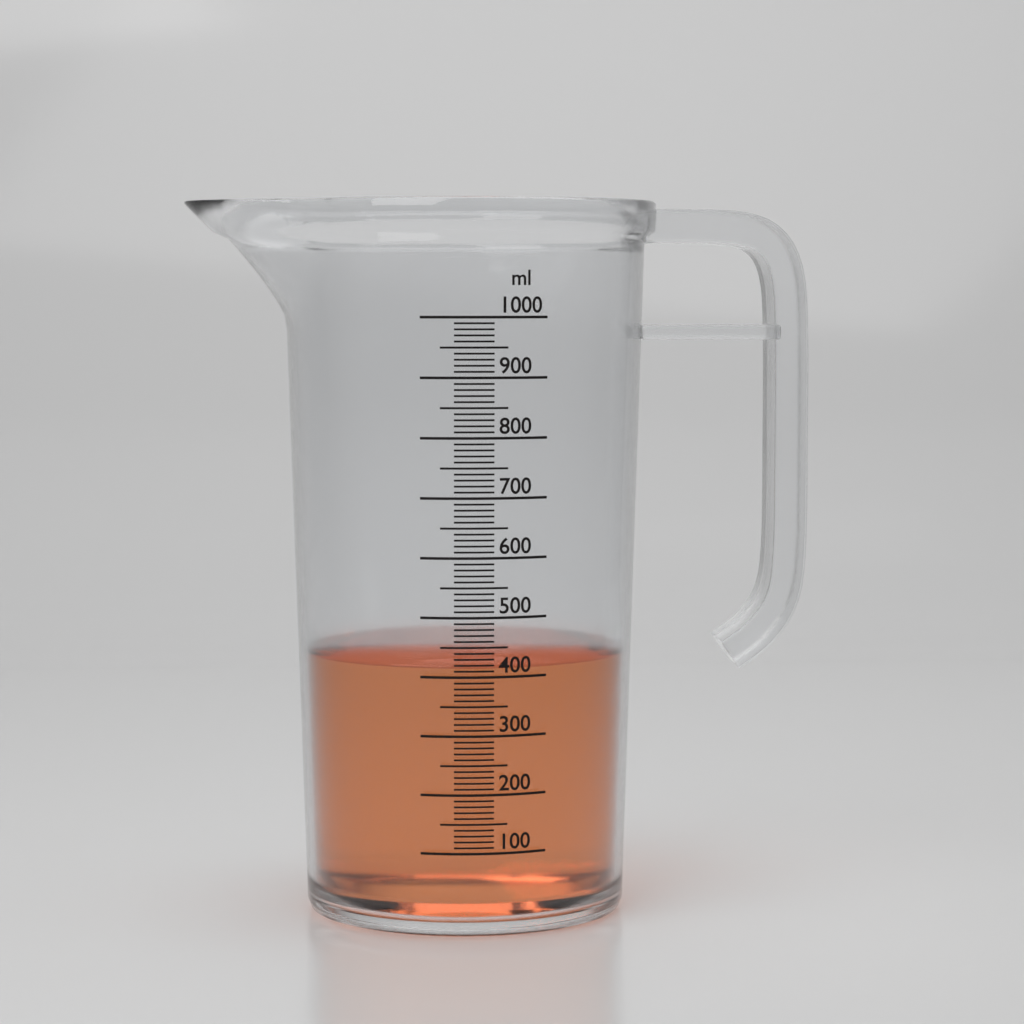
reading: 420 ml
